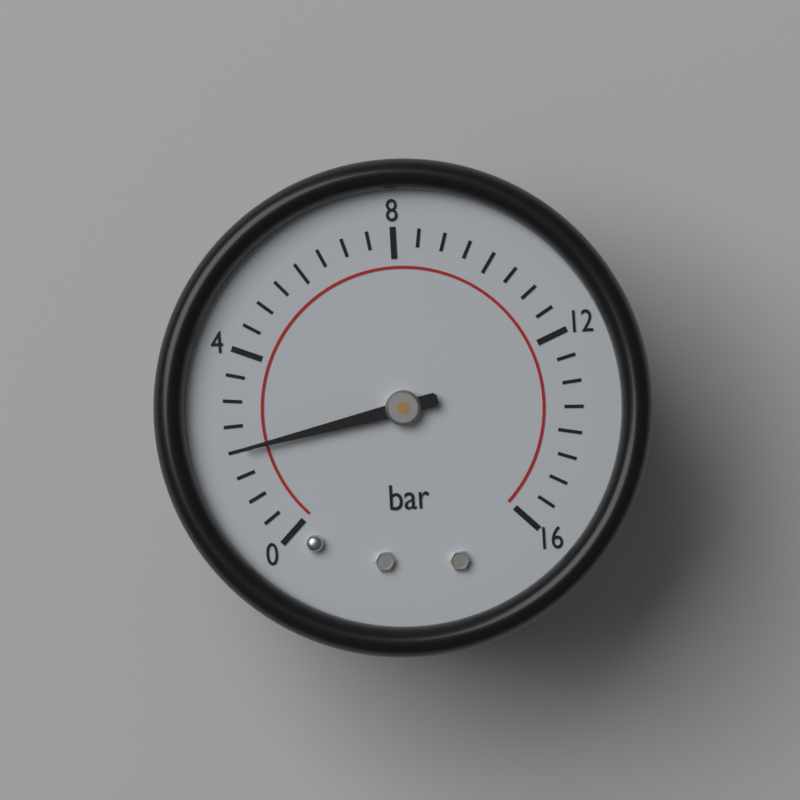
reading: 2.0 bar
